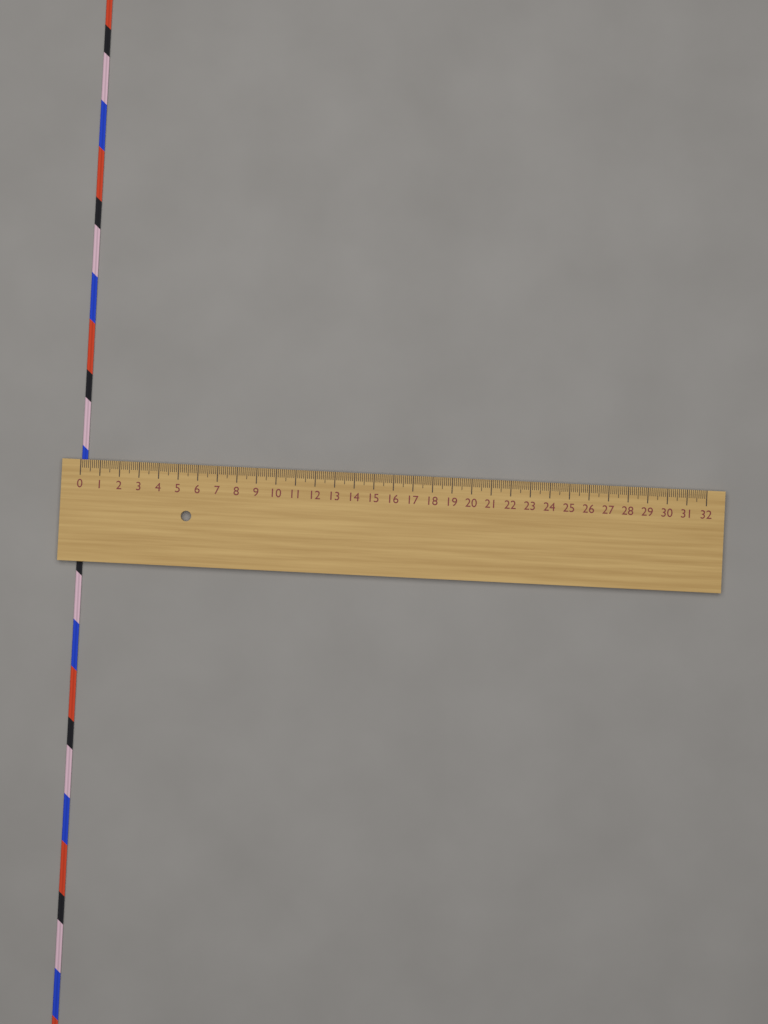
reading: 0.3 (no unit)
